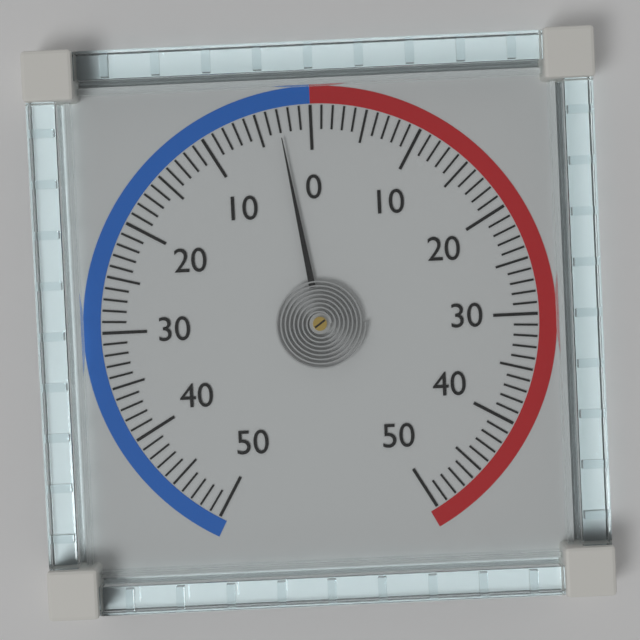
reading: -3 (no unit)
